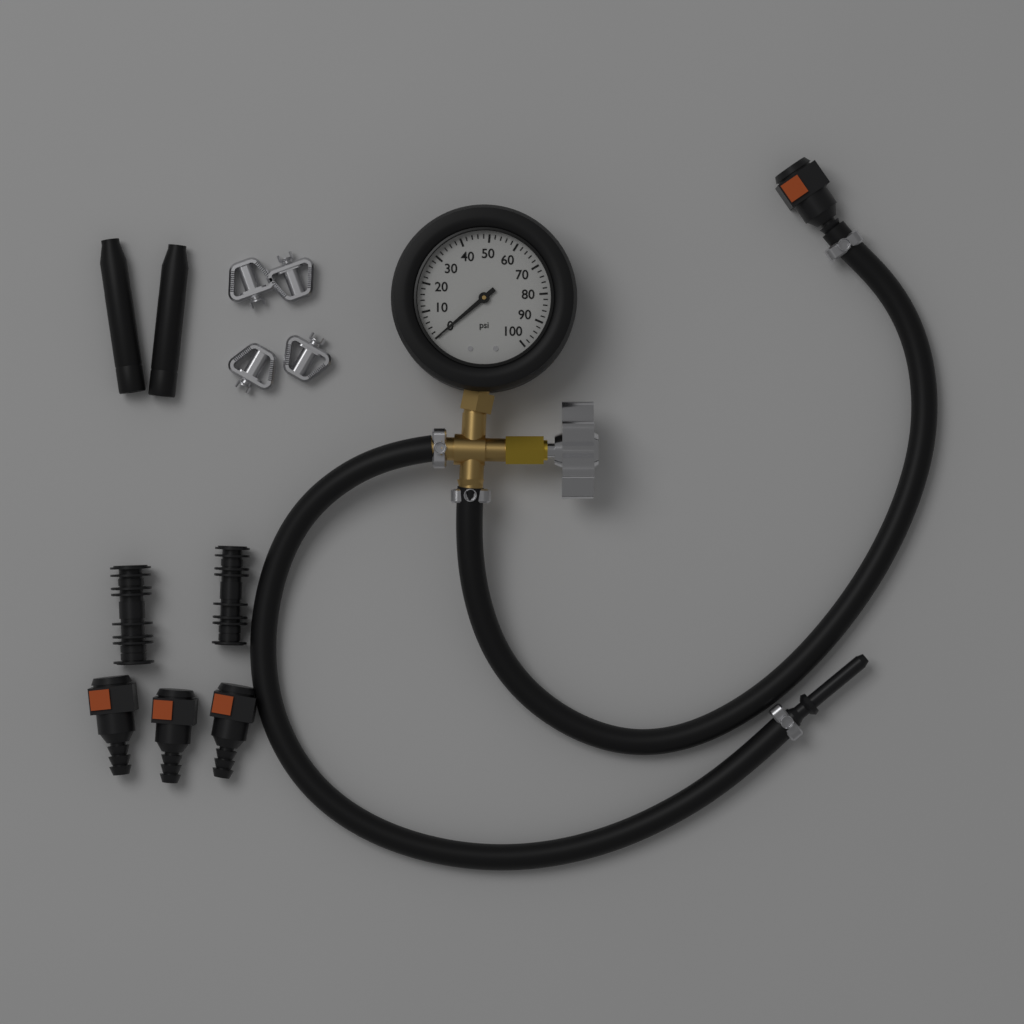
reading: 0 psi
